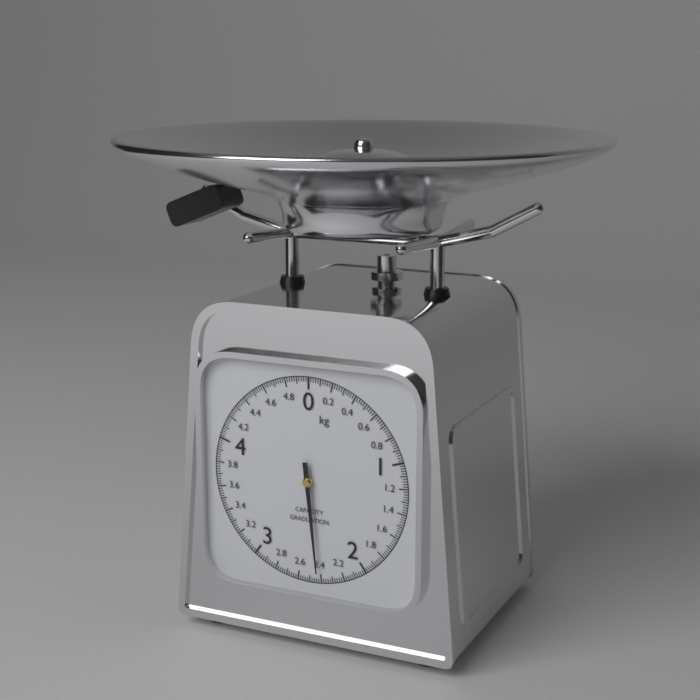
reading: 2.42 kg
